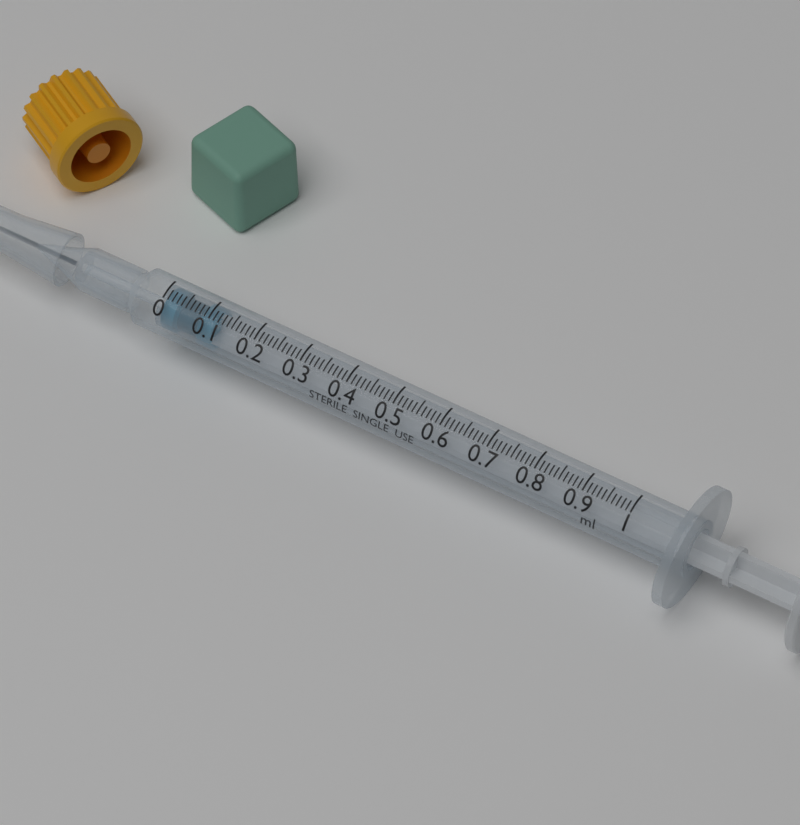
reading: 0.00 ml
